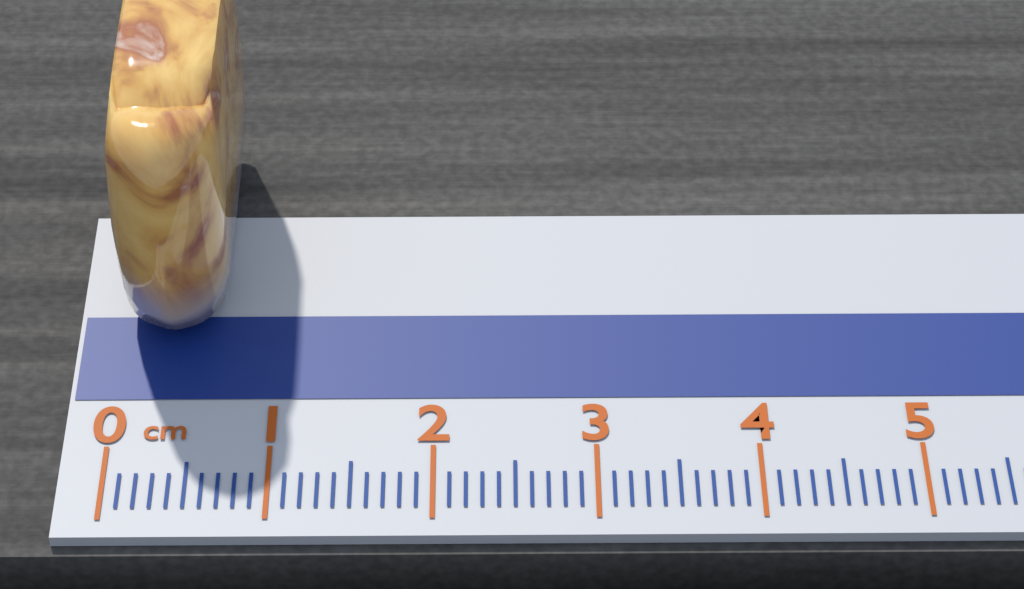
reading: 0.7 cm
